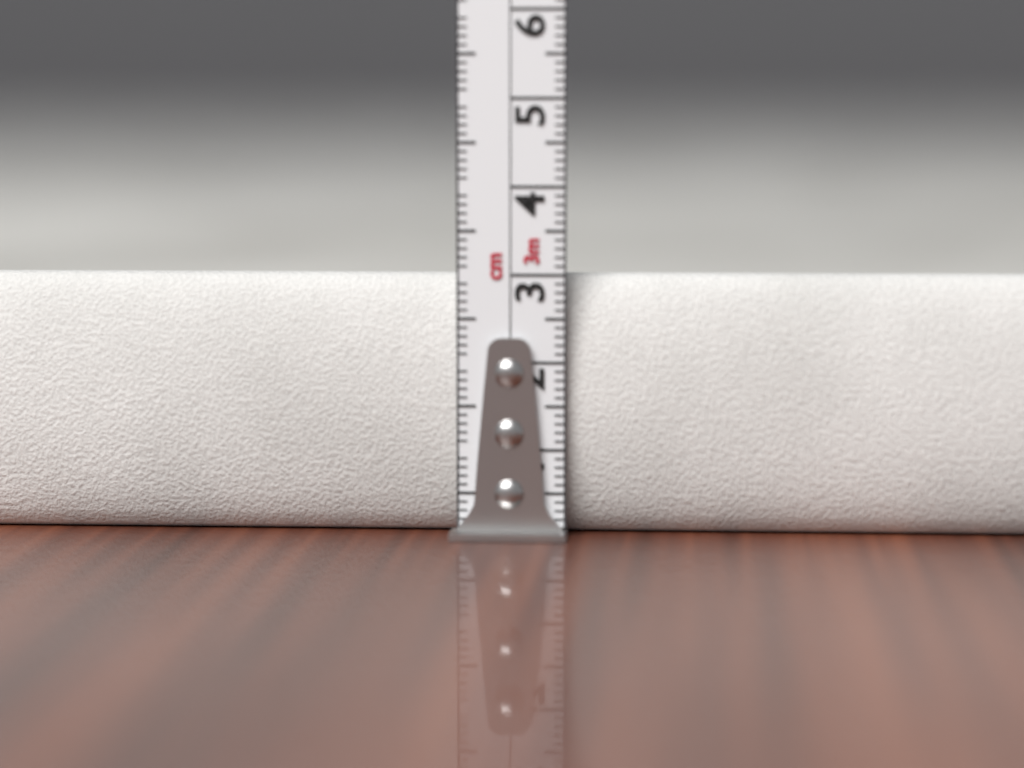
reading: 3.0 cm
